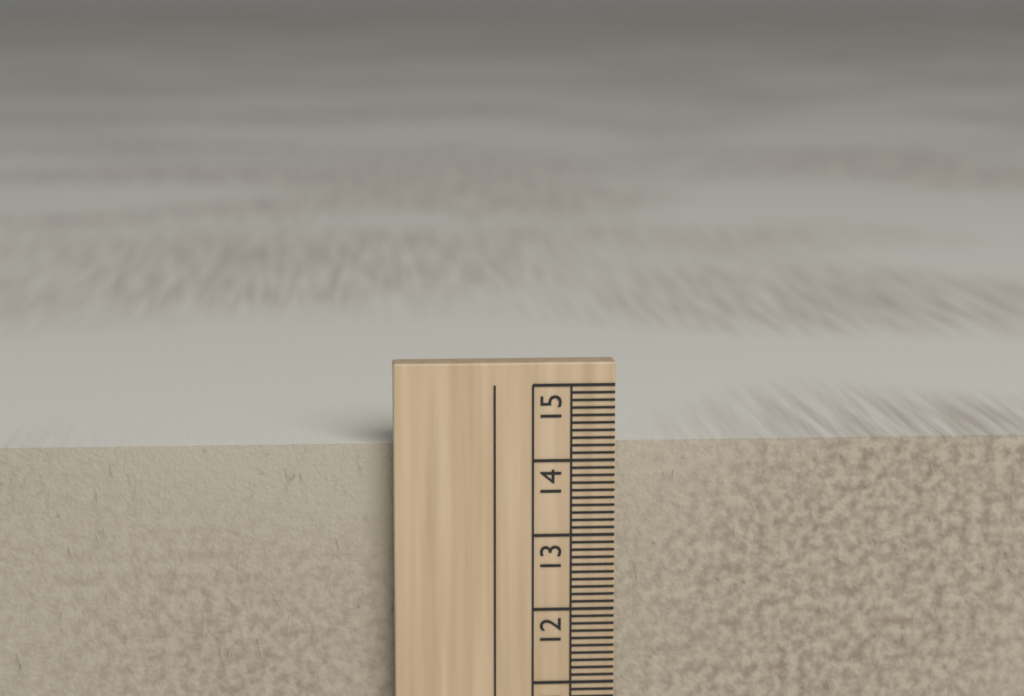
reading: 14.2 cm
